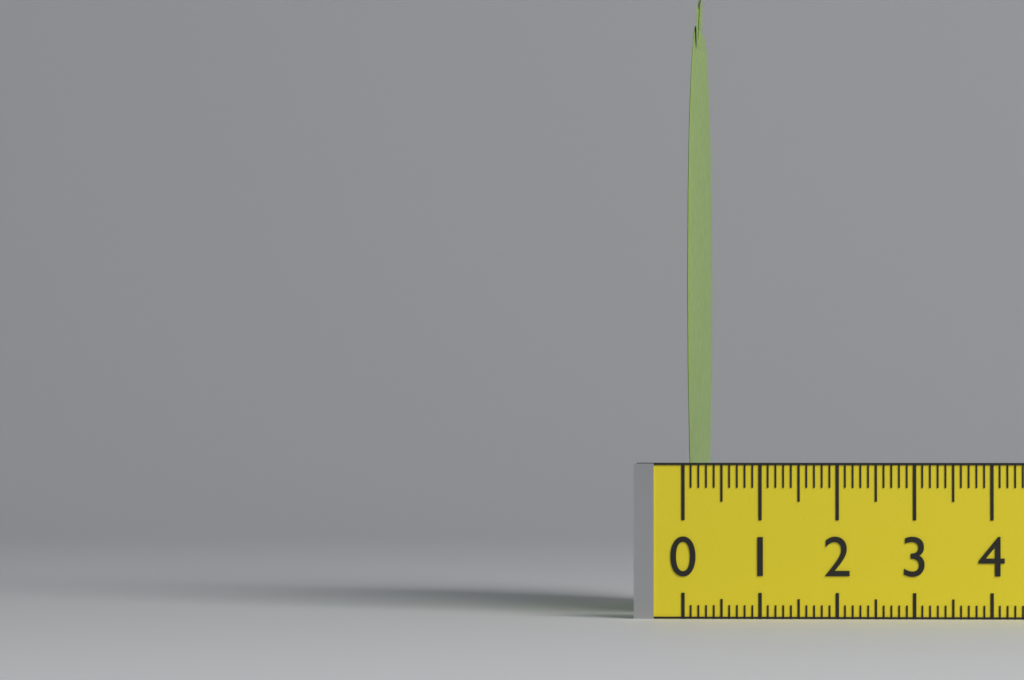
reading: 0.1 (no unit)
